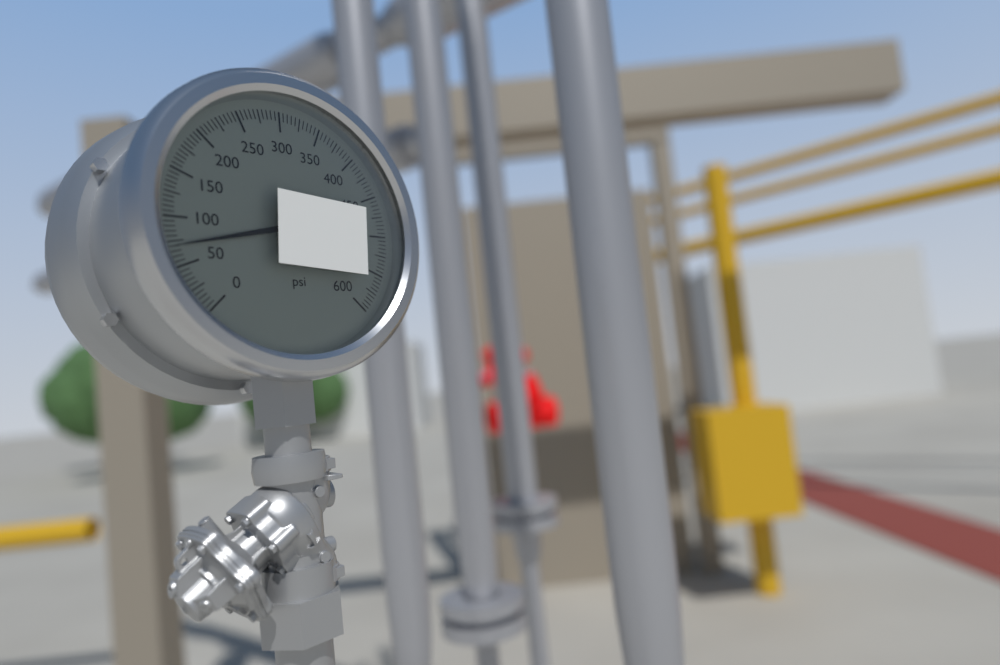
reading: 70 psi
